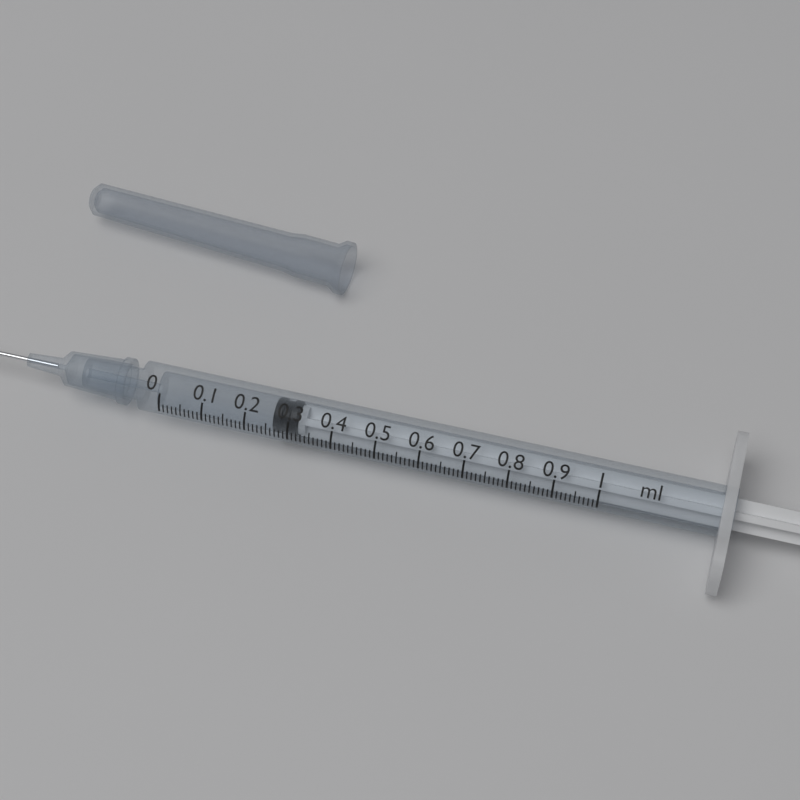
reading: 0.26 ml
